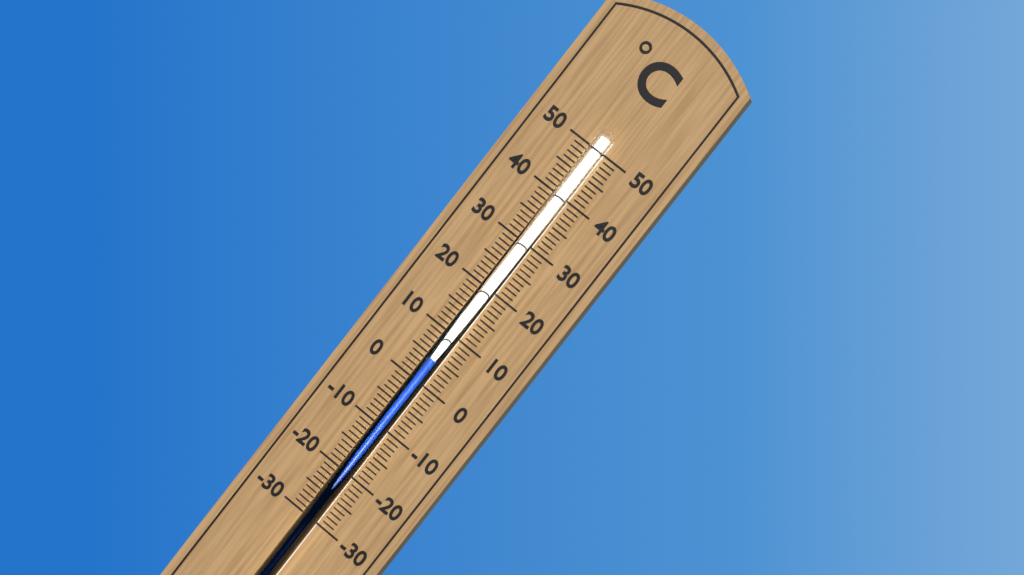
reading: 5 °C
